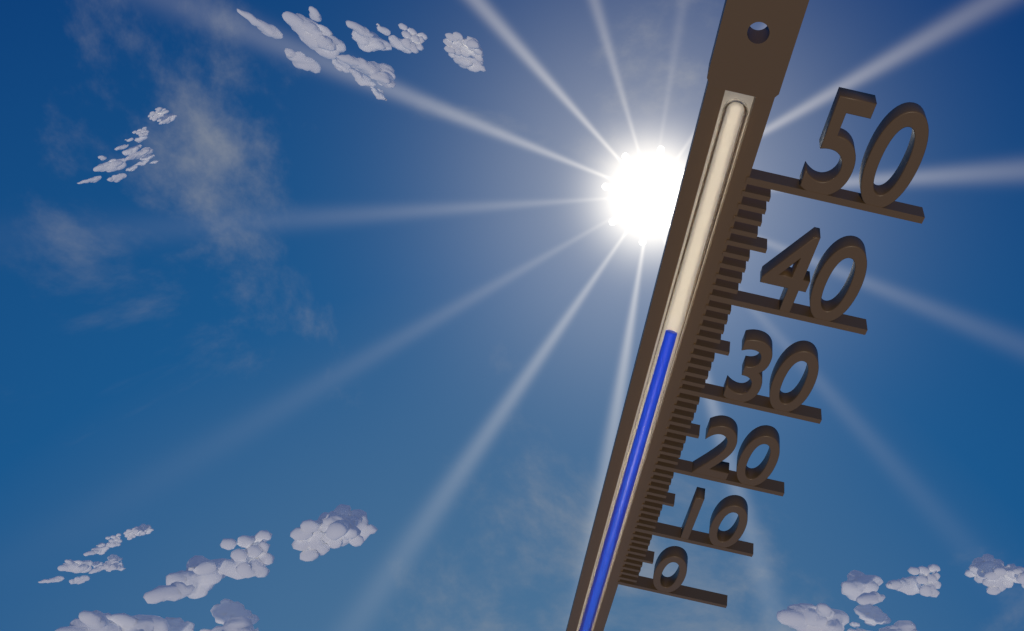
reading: 36 (no unit)
